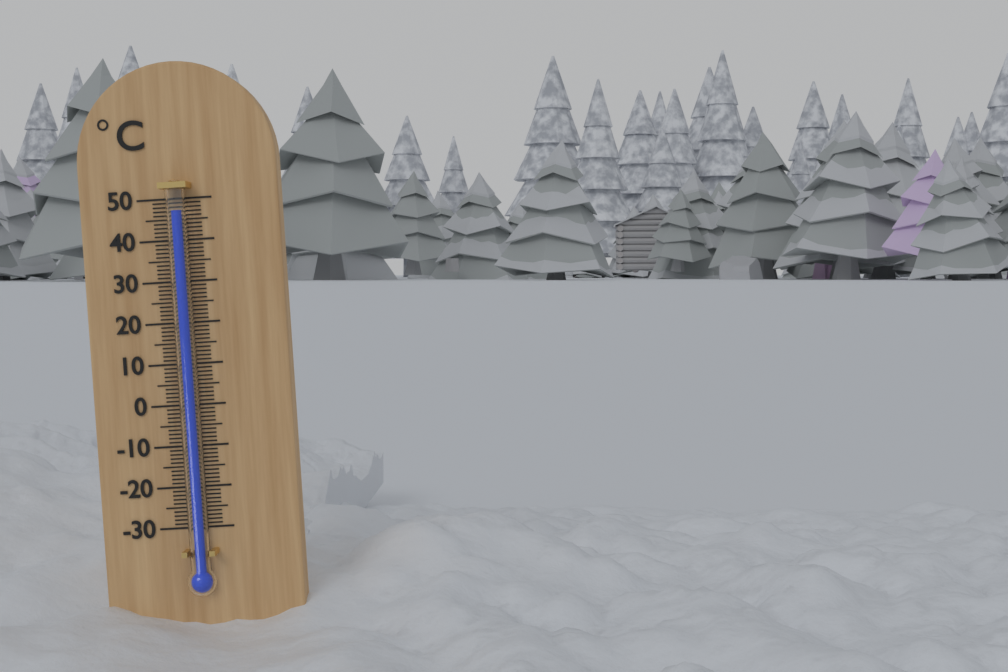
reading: 47 °C
